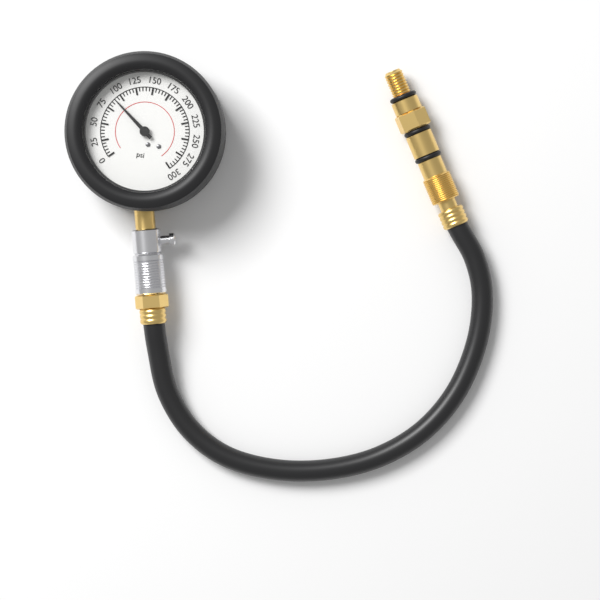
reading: 90 psi
